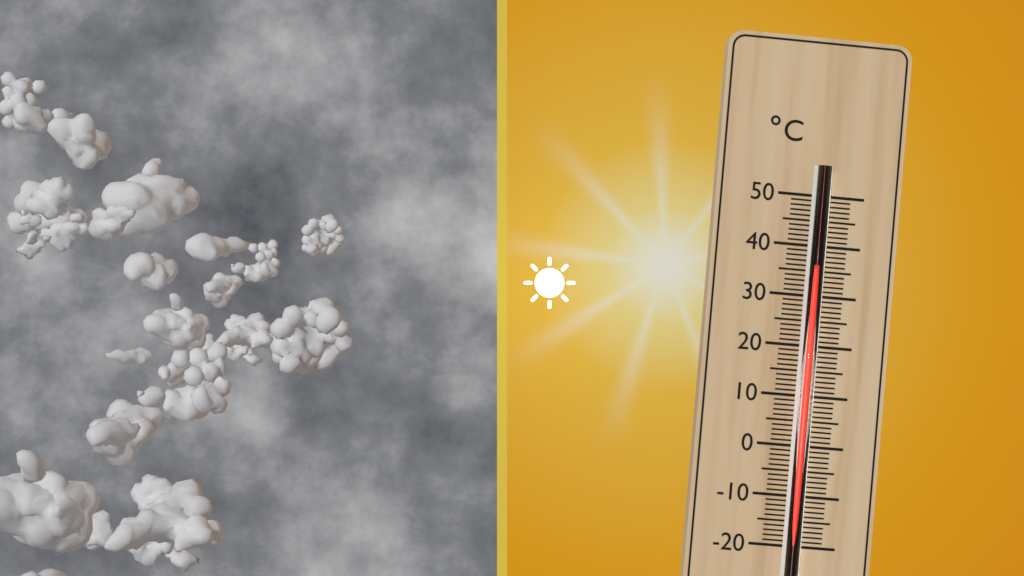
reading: 35 °C
